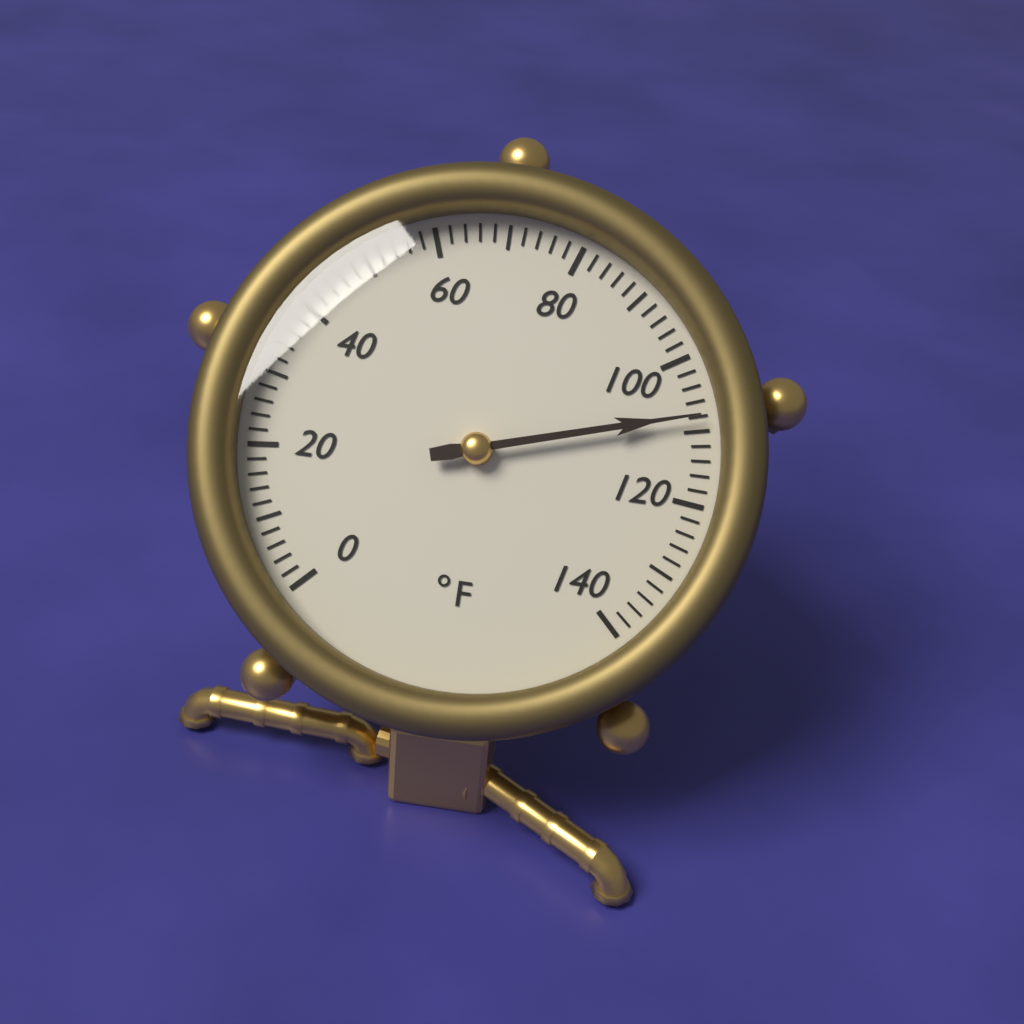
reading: 108 °F
